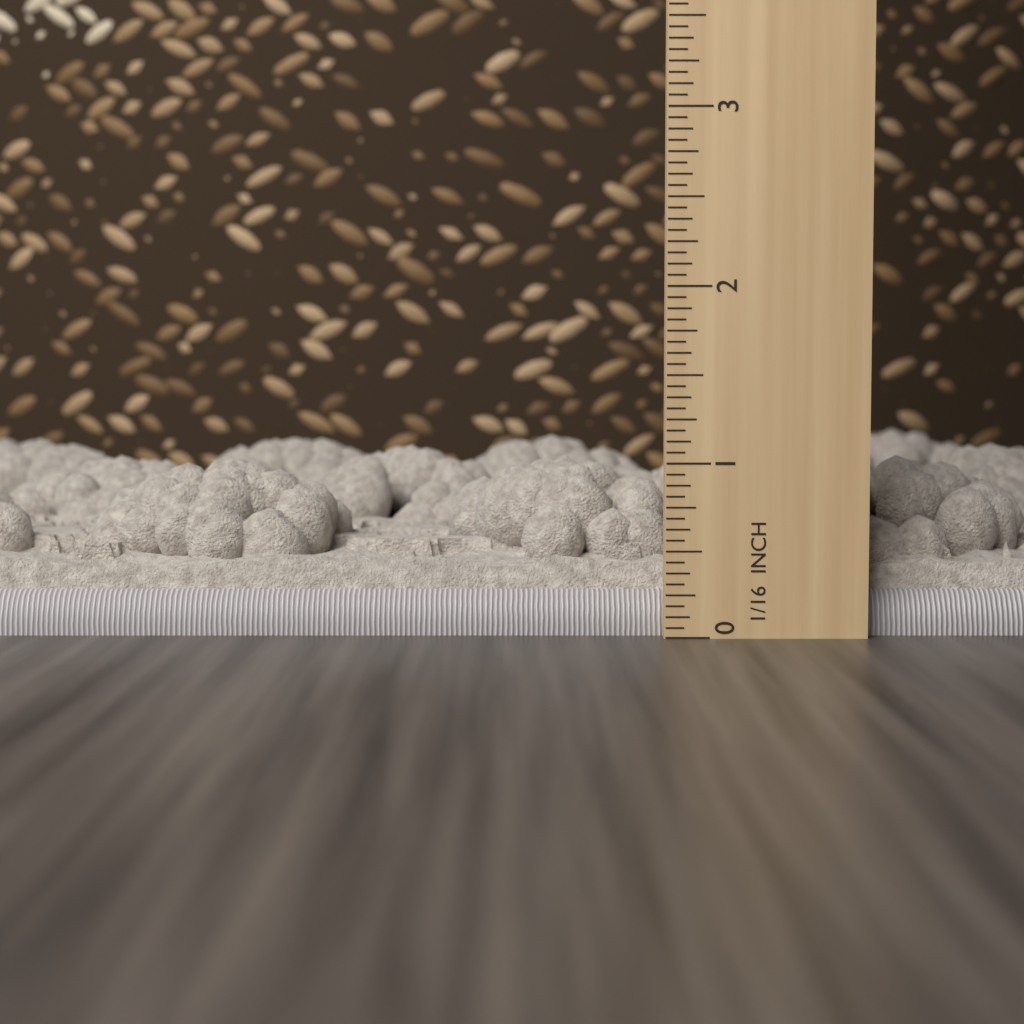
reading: 1.0000 in
